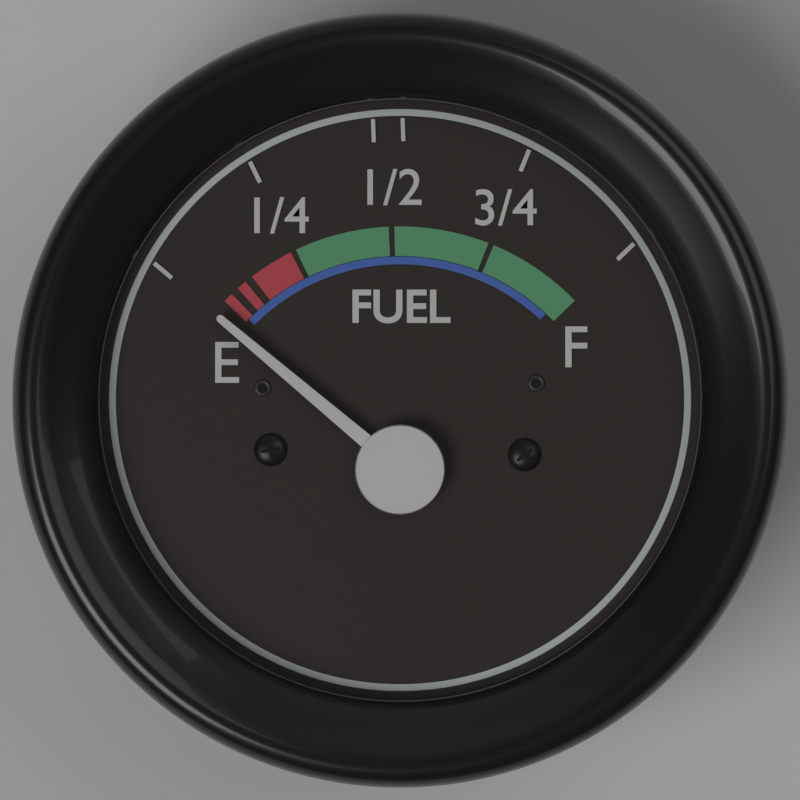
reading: 0.00 (no unit)
